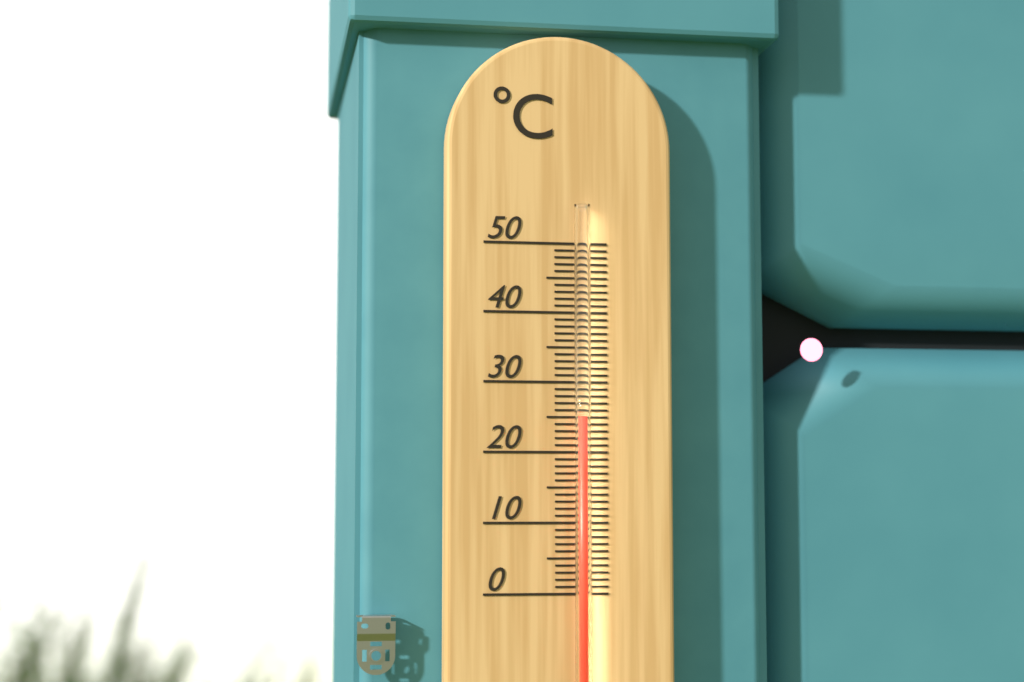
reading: 25 °C
